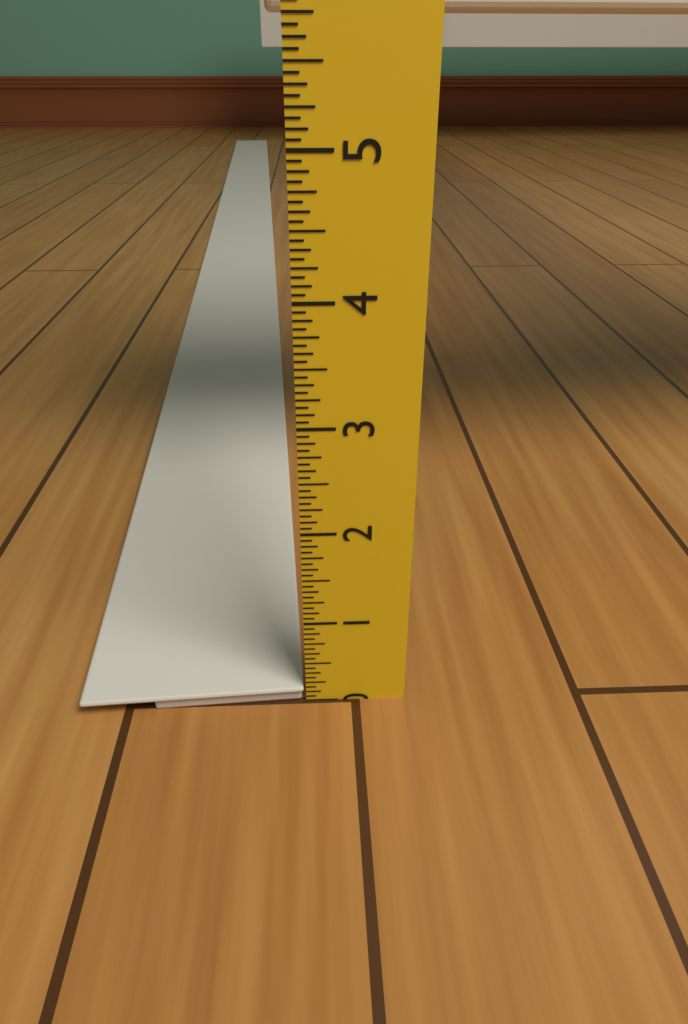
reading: 0.1875 in
